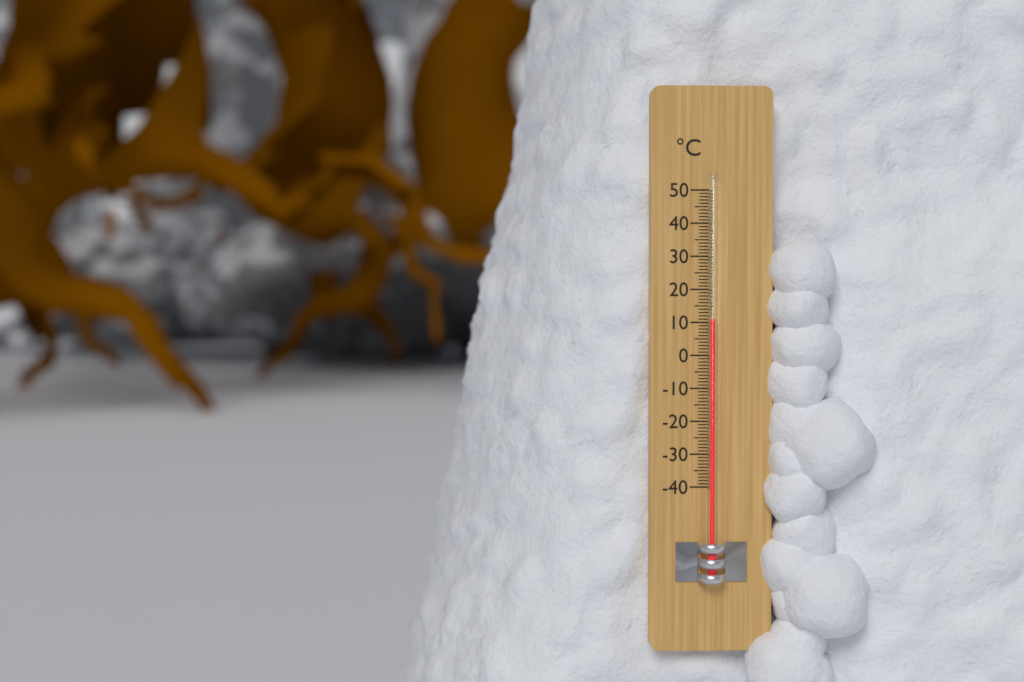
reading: 11 °C
